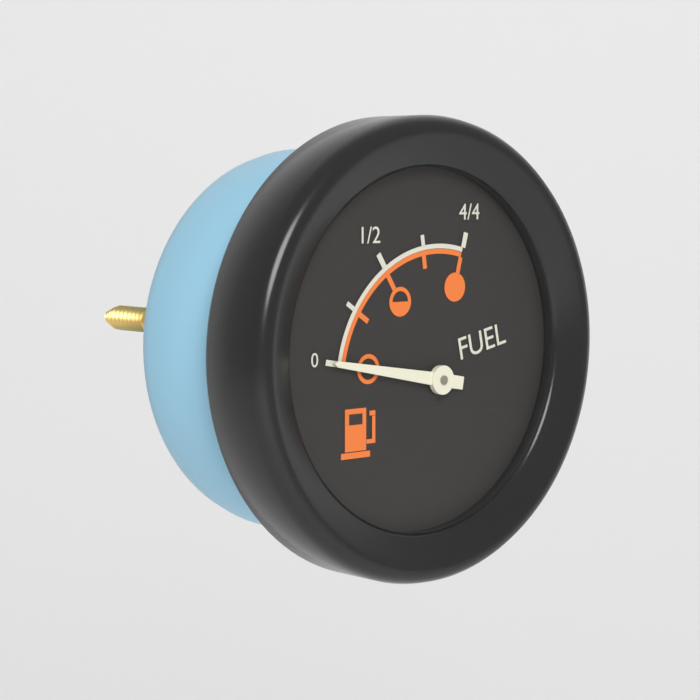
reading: 0.00 (no unit)
